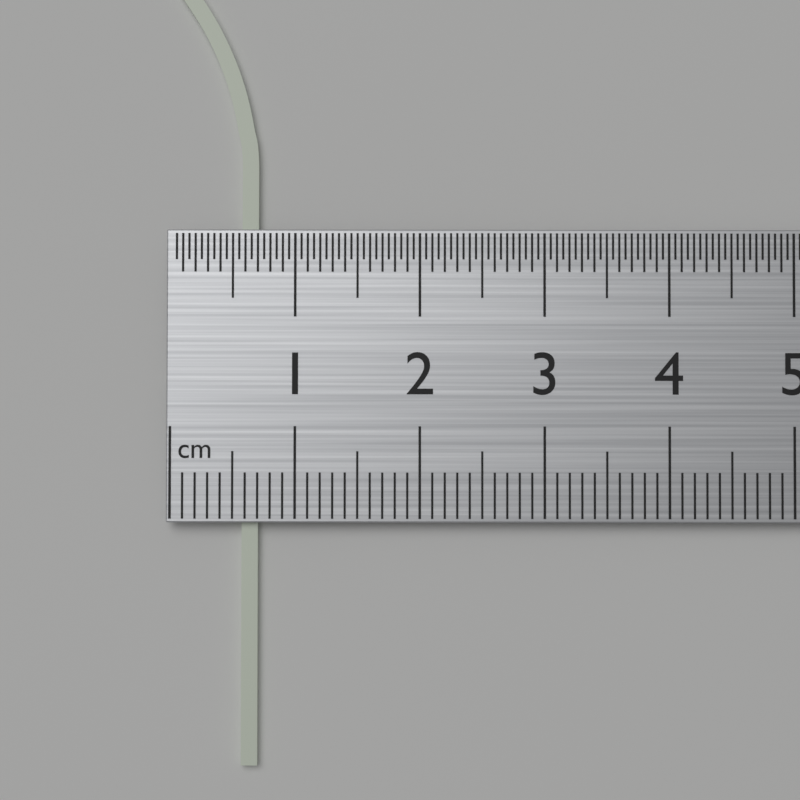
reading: 0.7 cm
